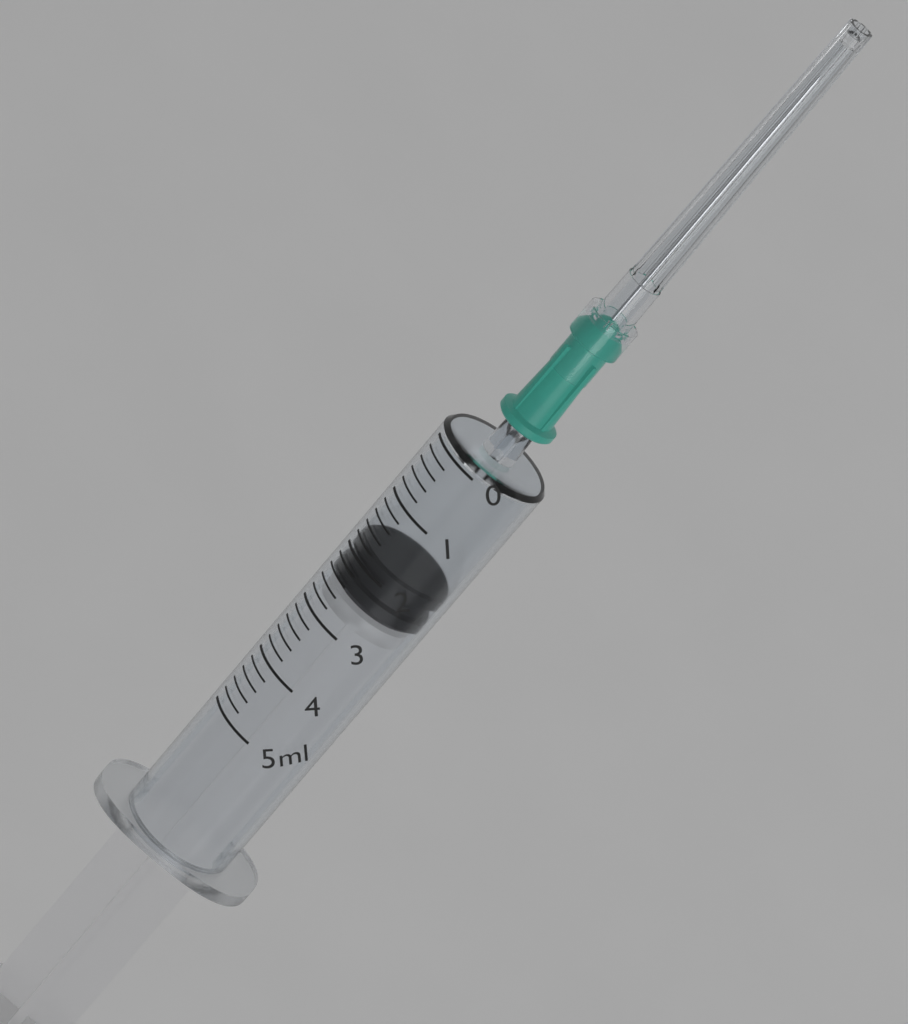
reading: 1.8 ml
